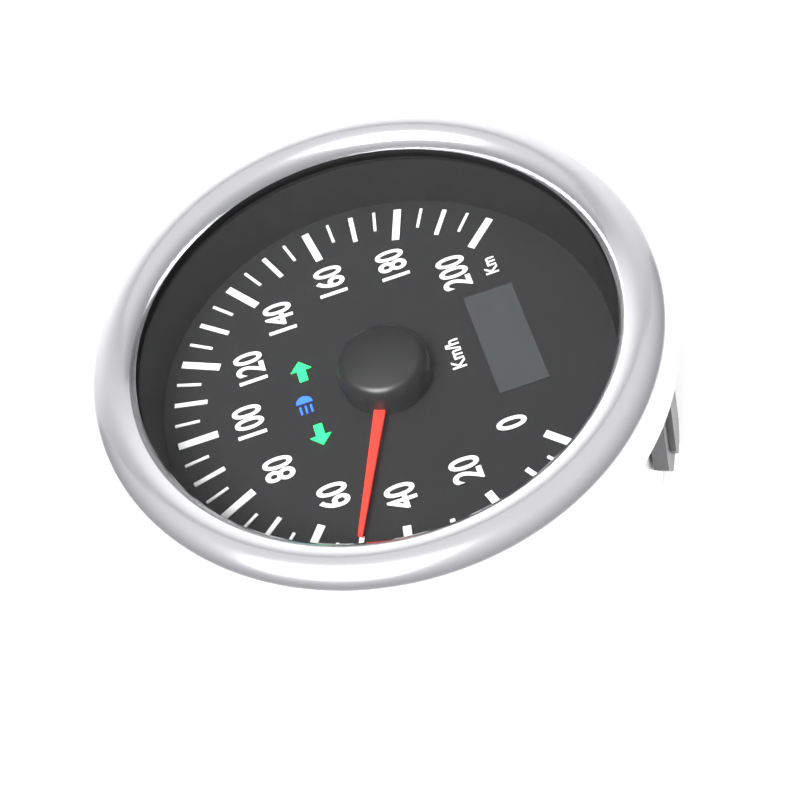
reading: 50 km/h
